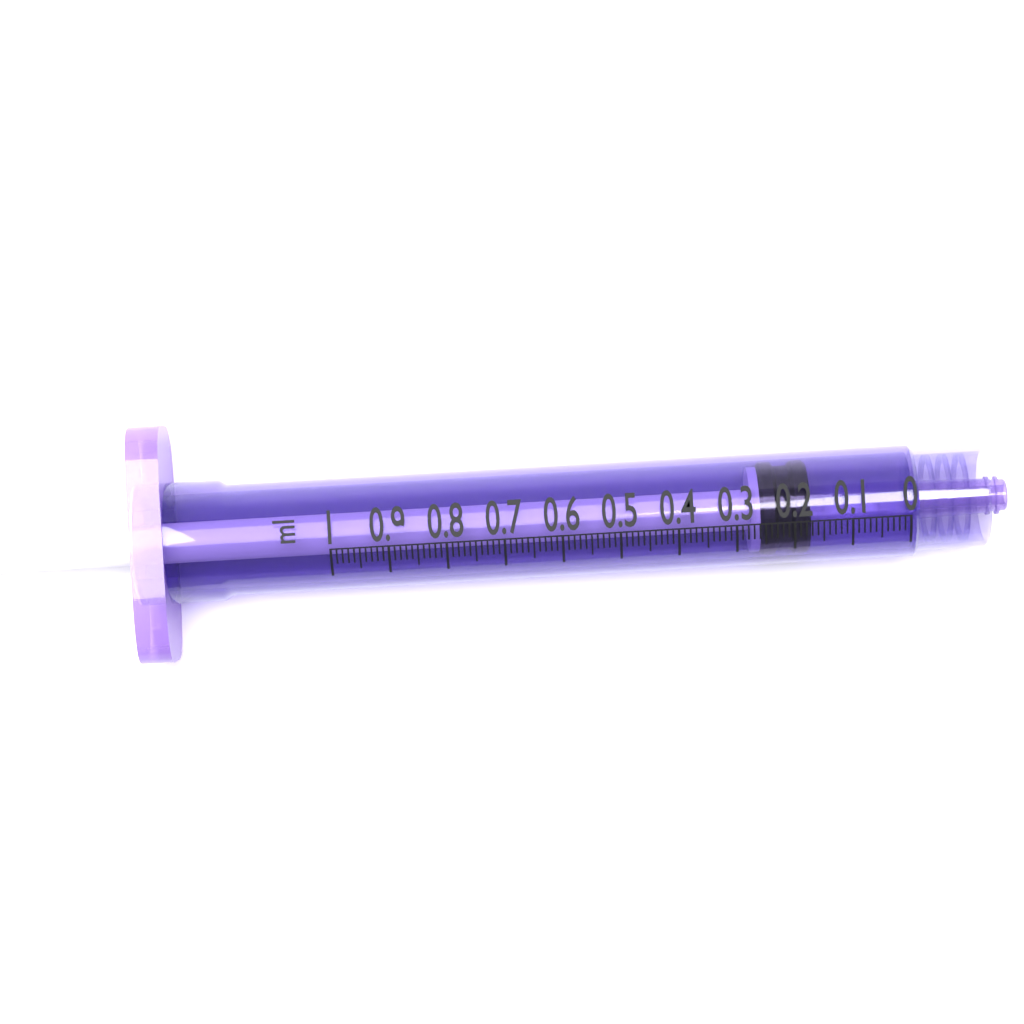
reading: 0.17 ml
